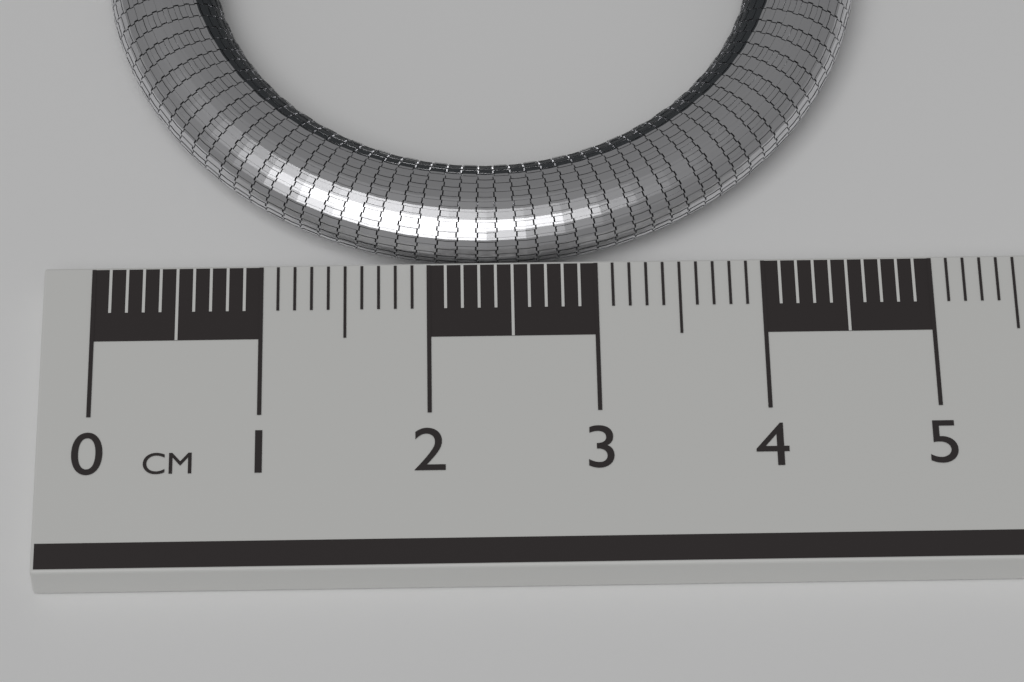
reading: 4.7 cm
